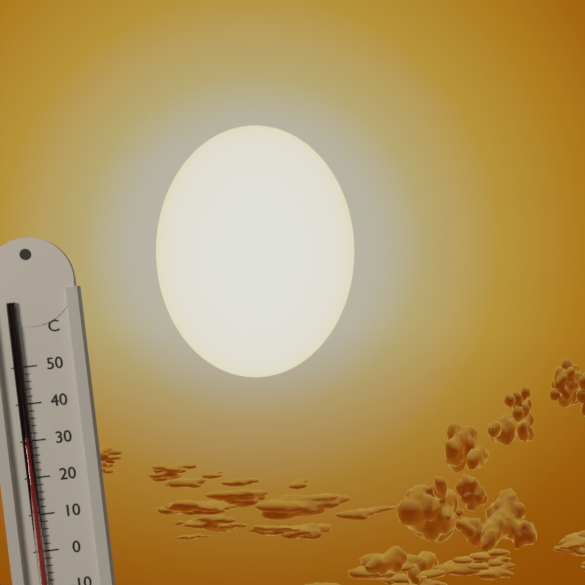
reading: 30 °C
